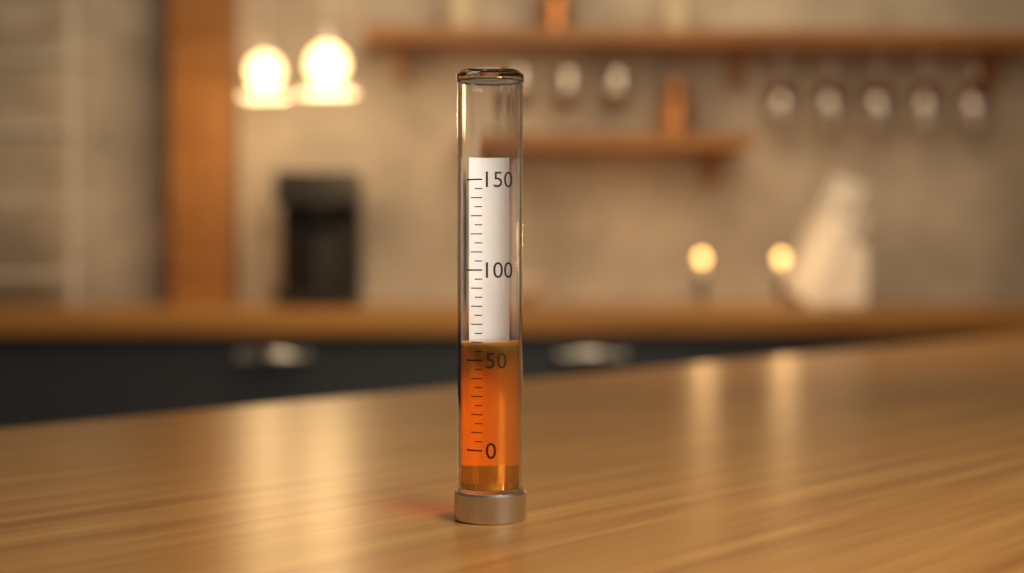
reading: 60 (no unit)
